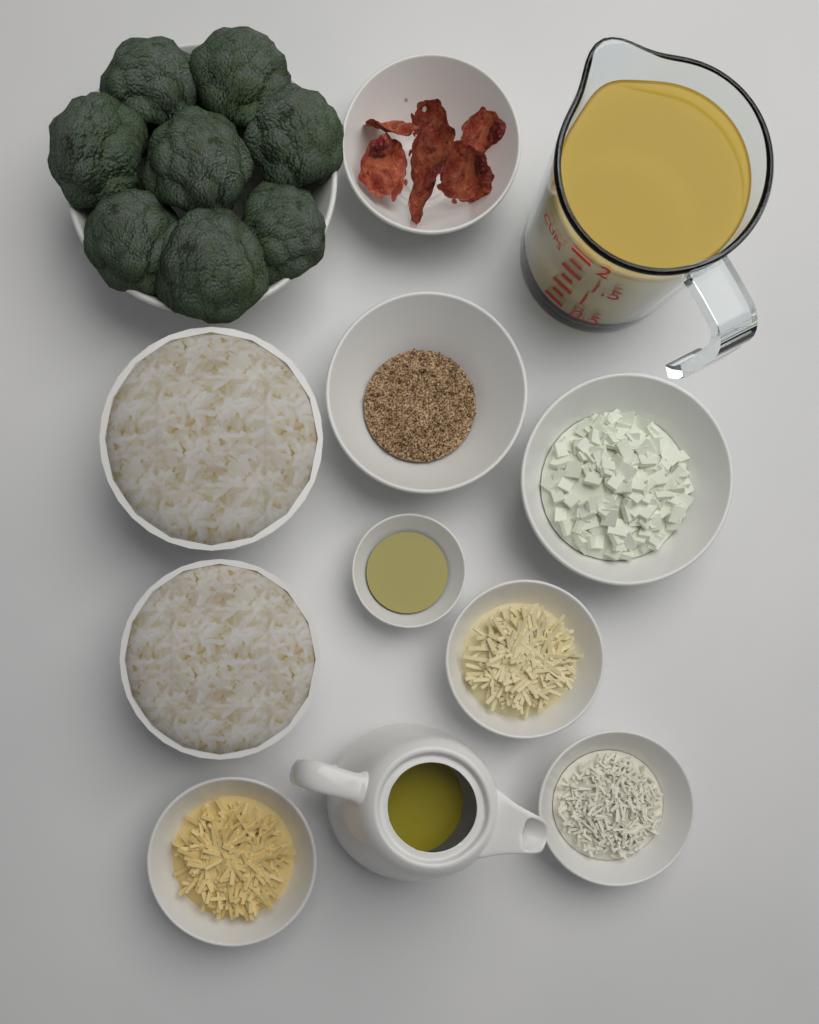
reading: 2.00 cups
